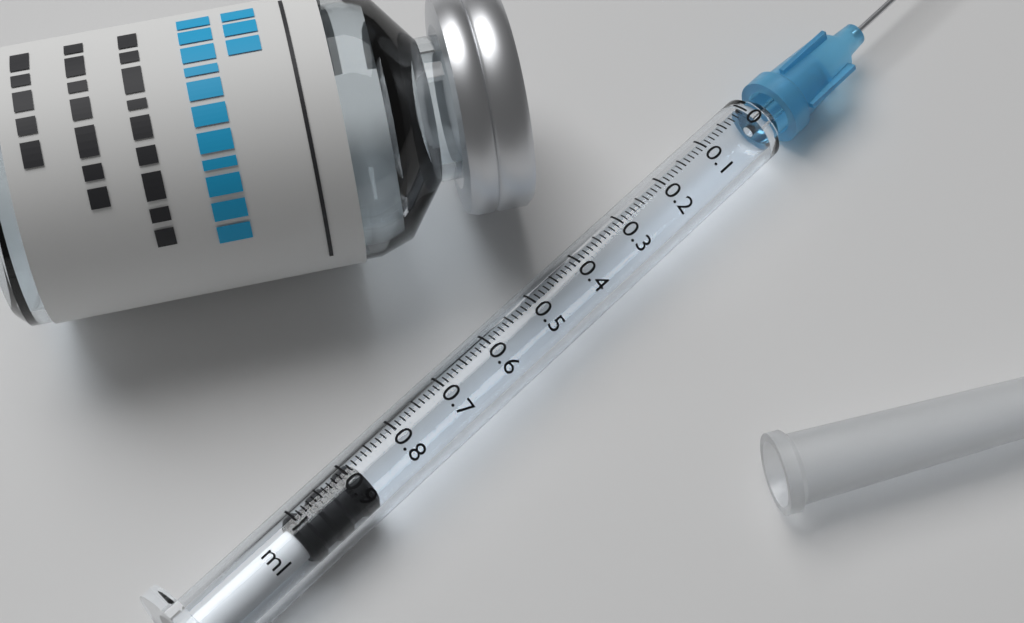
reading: 0.88 ml
